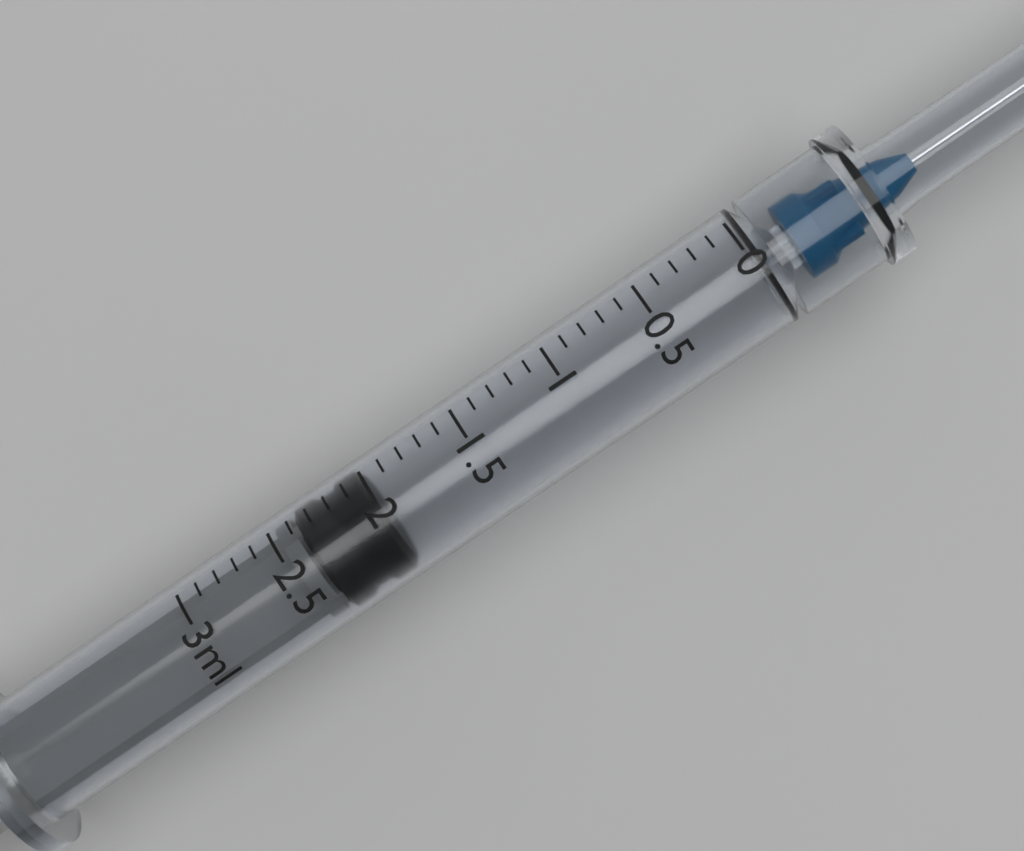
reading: 2.0 ml
